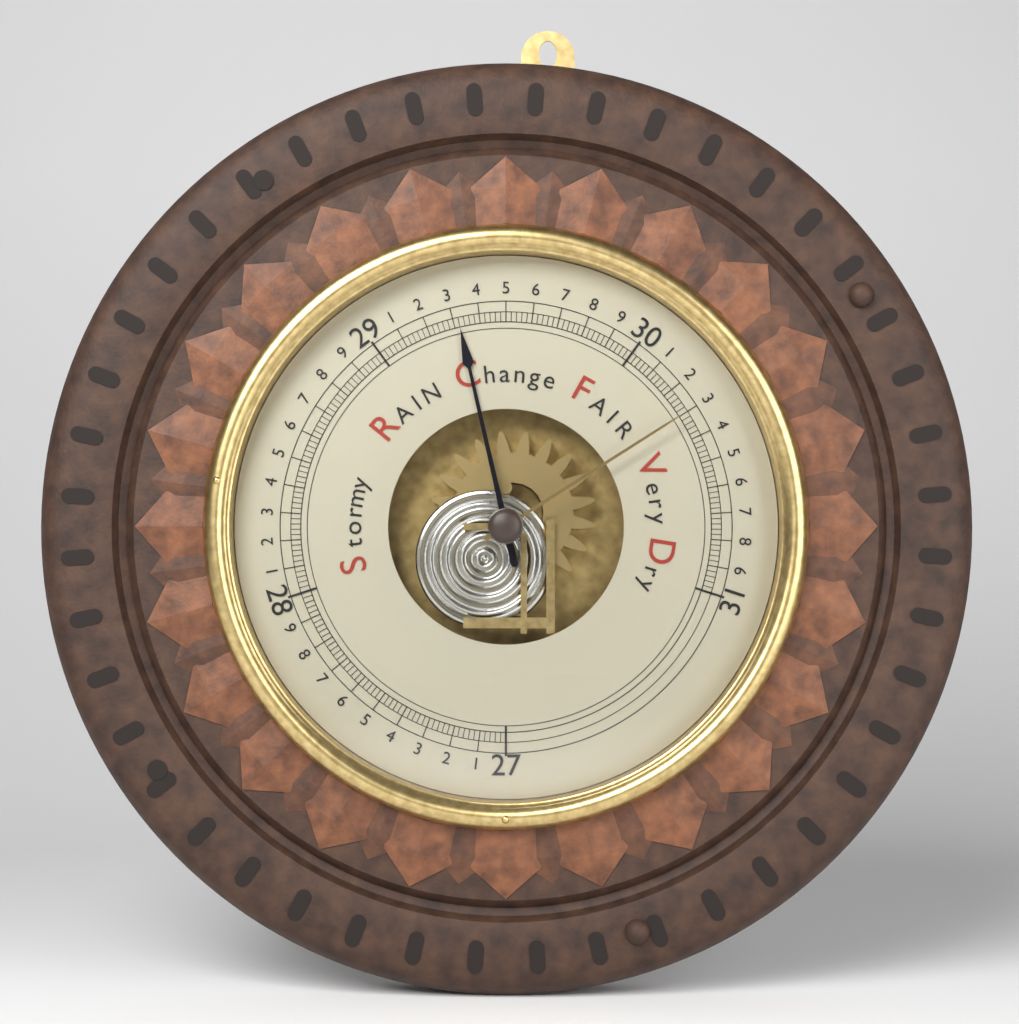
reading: 29.32 inHg
